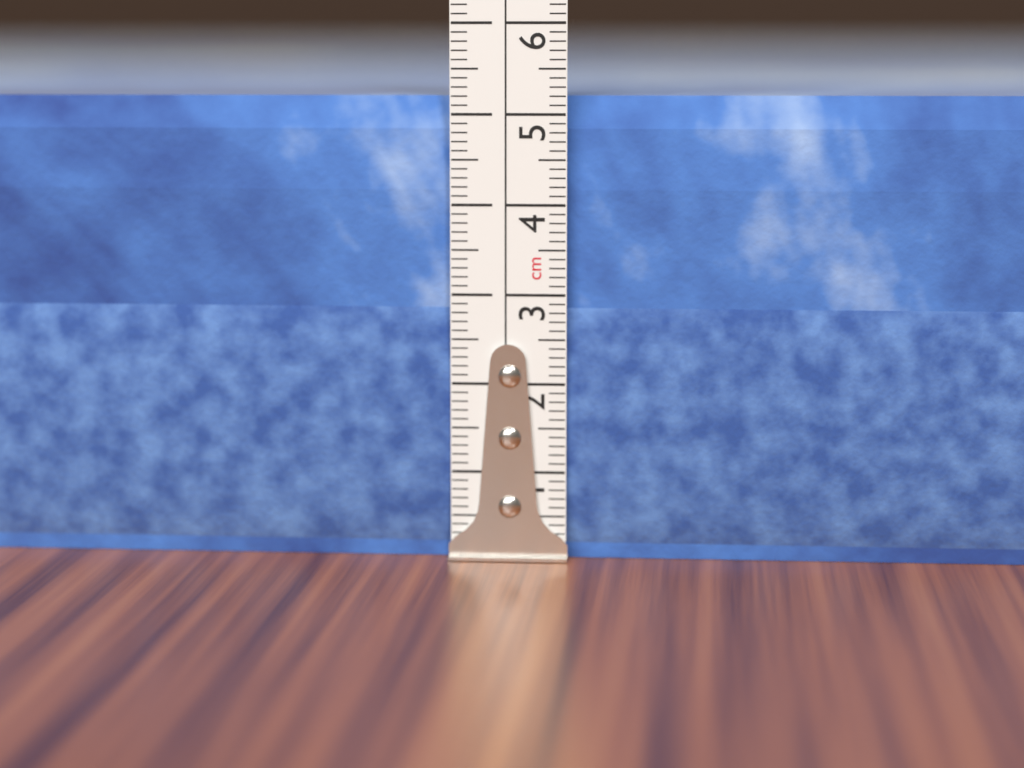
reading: 5.2 cm
